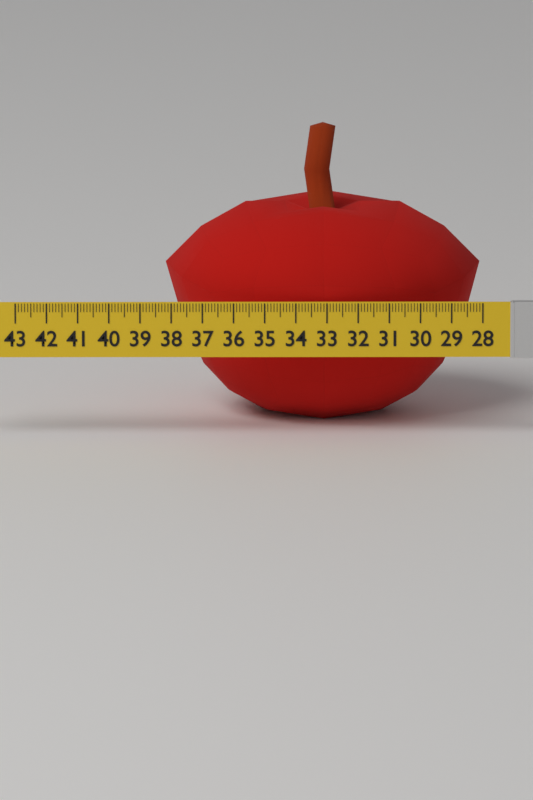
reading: 38.2 (no unit)
